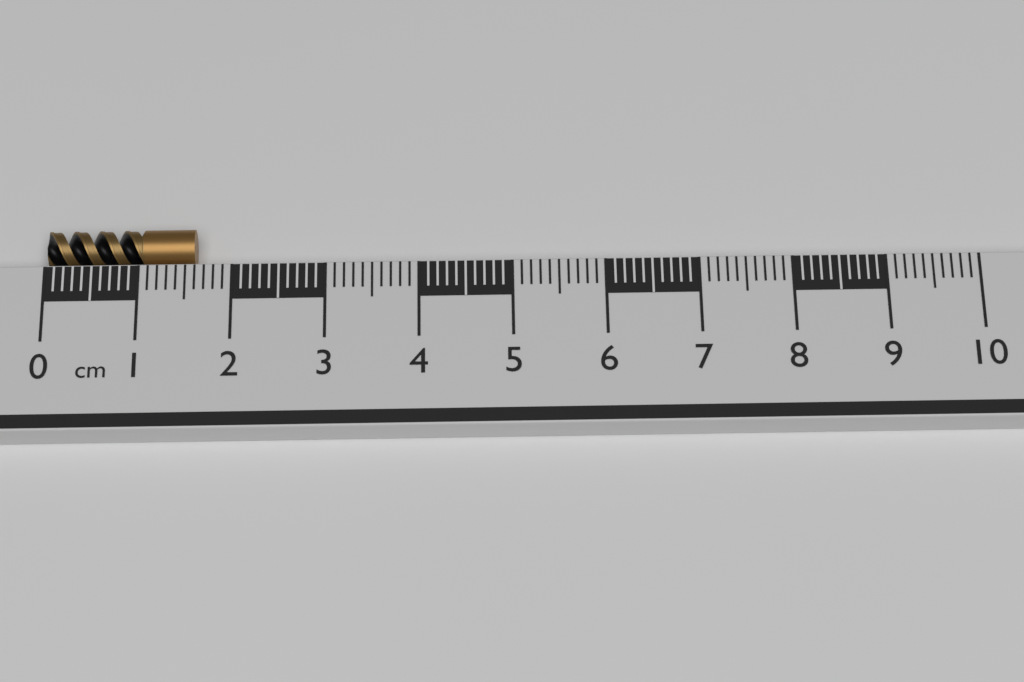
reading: 1.6 cm
